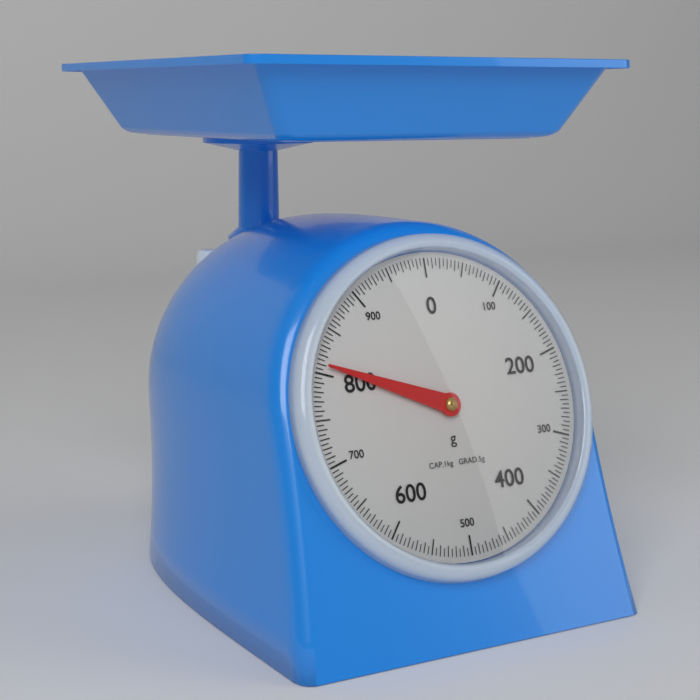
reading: 810 g
